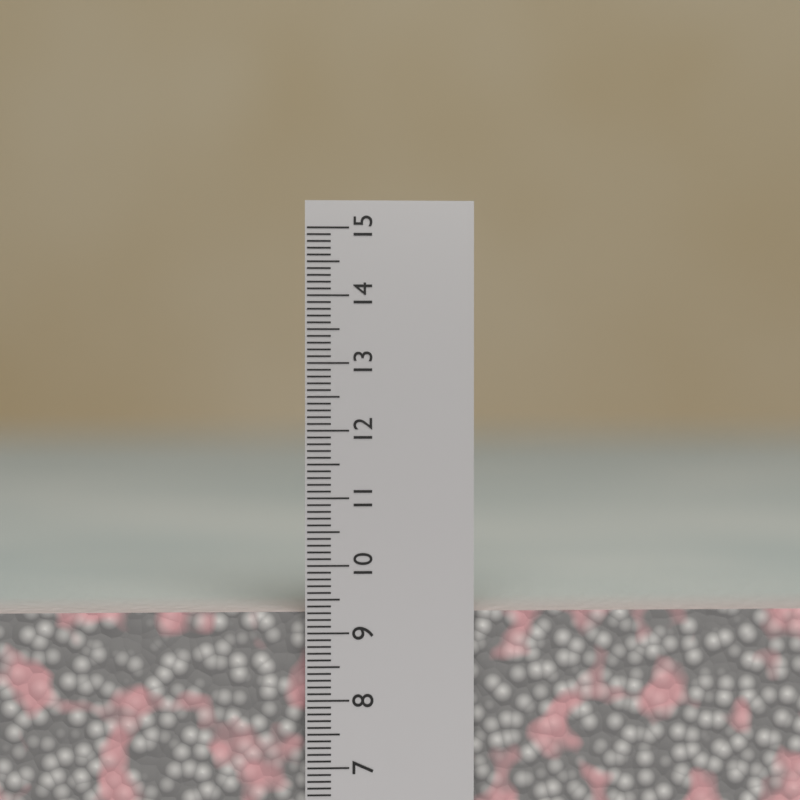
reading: 9.3 cm
